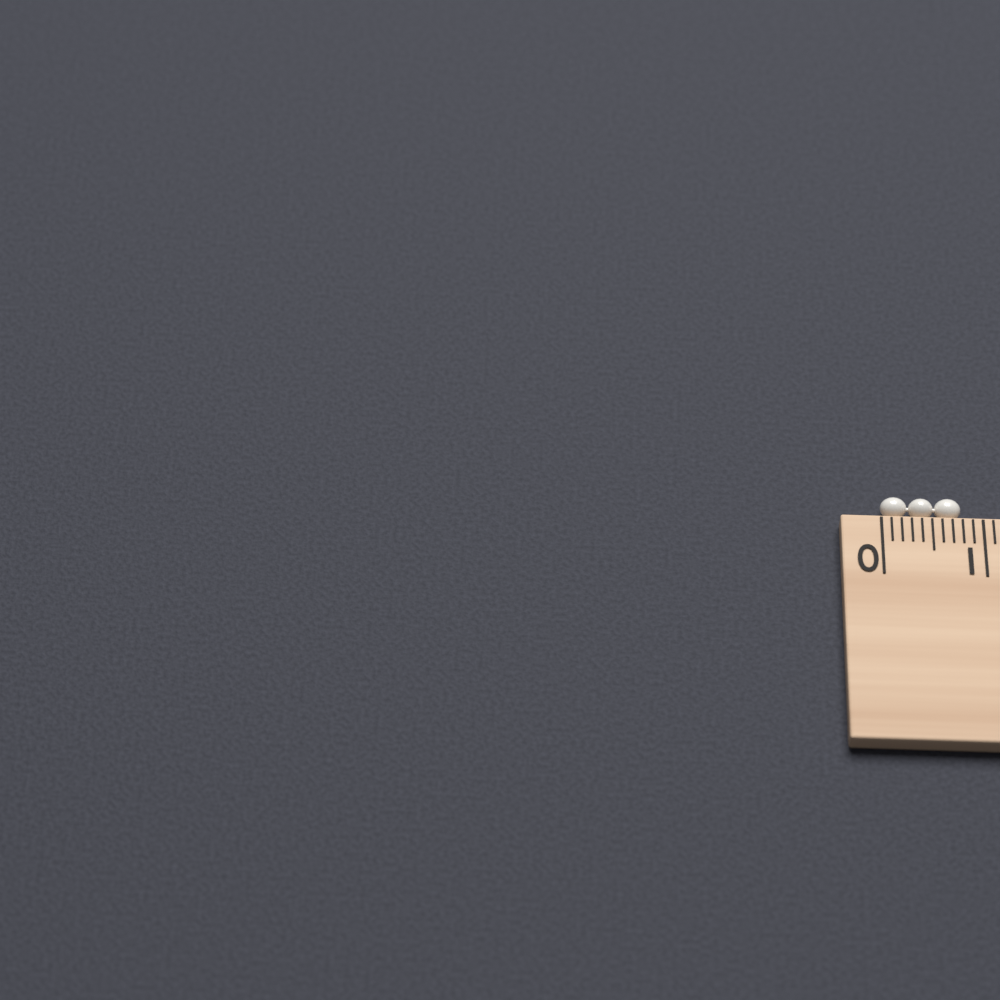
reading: 0.8 cm
